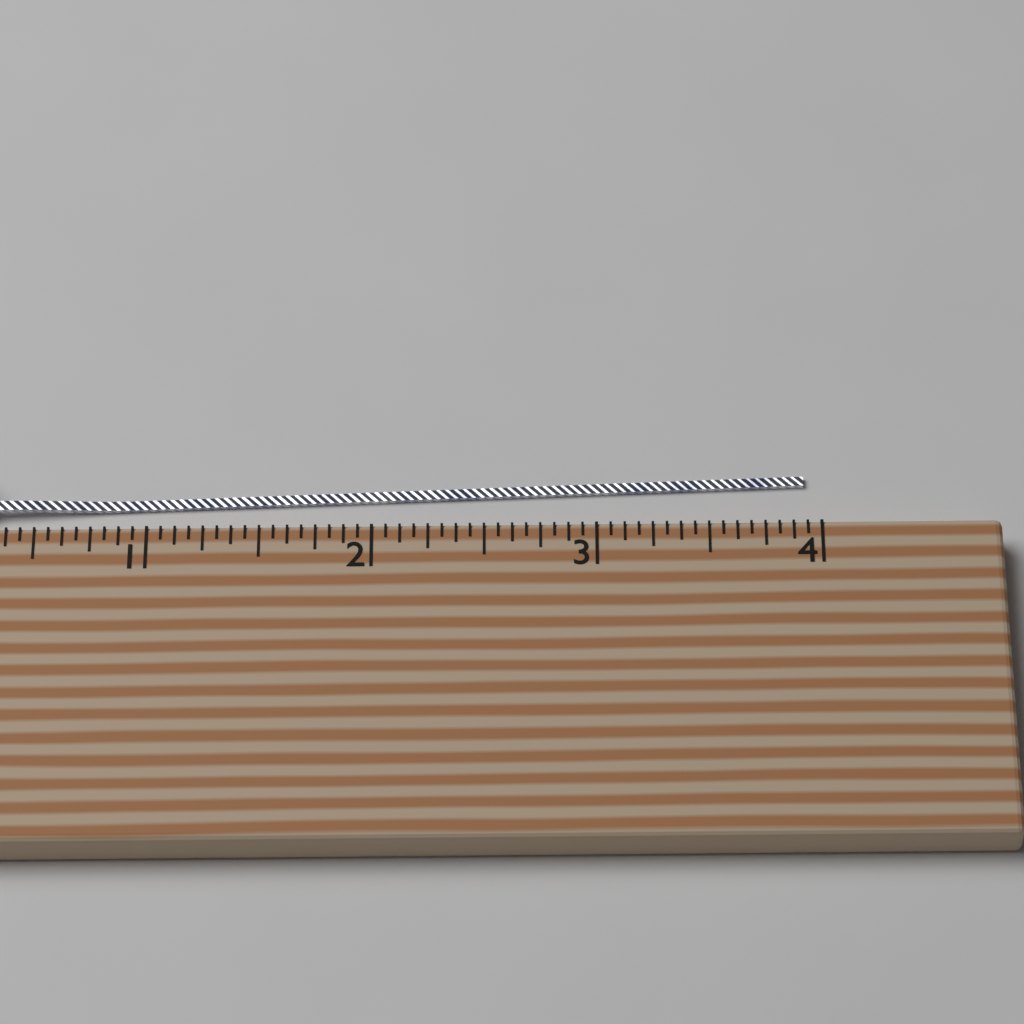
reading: 3.9375 (no unit)
